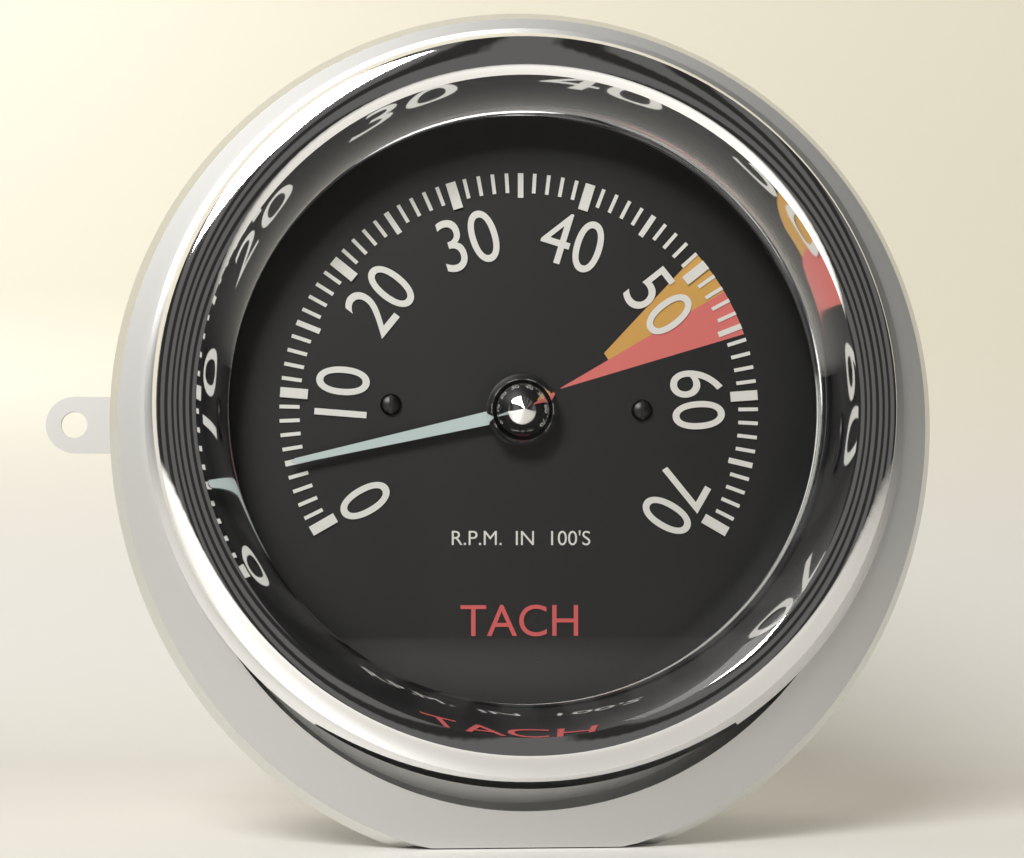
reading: 5 RPM x100
